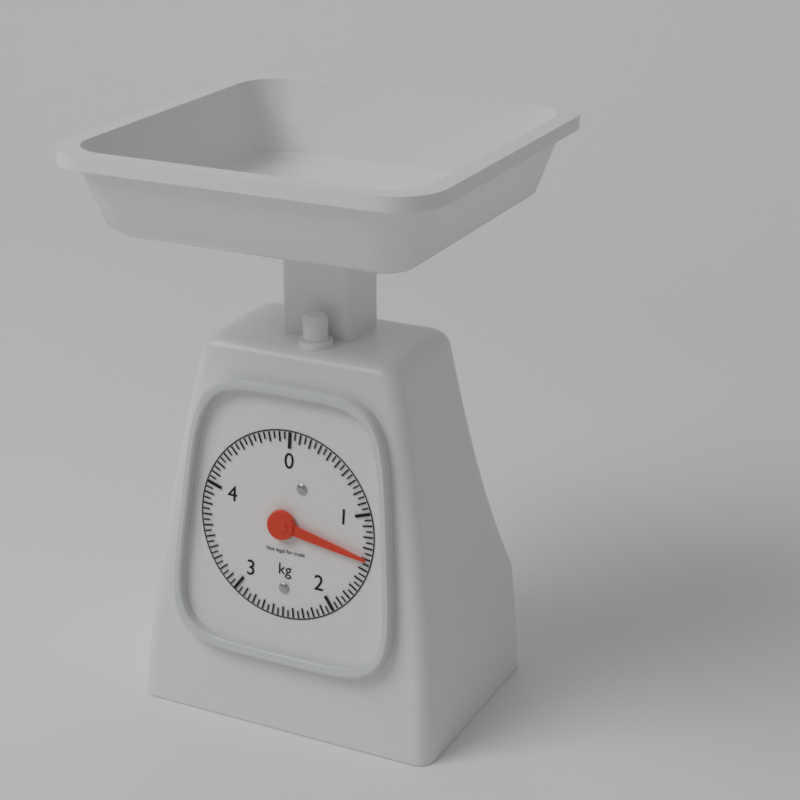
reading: 1.40 kg
